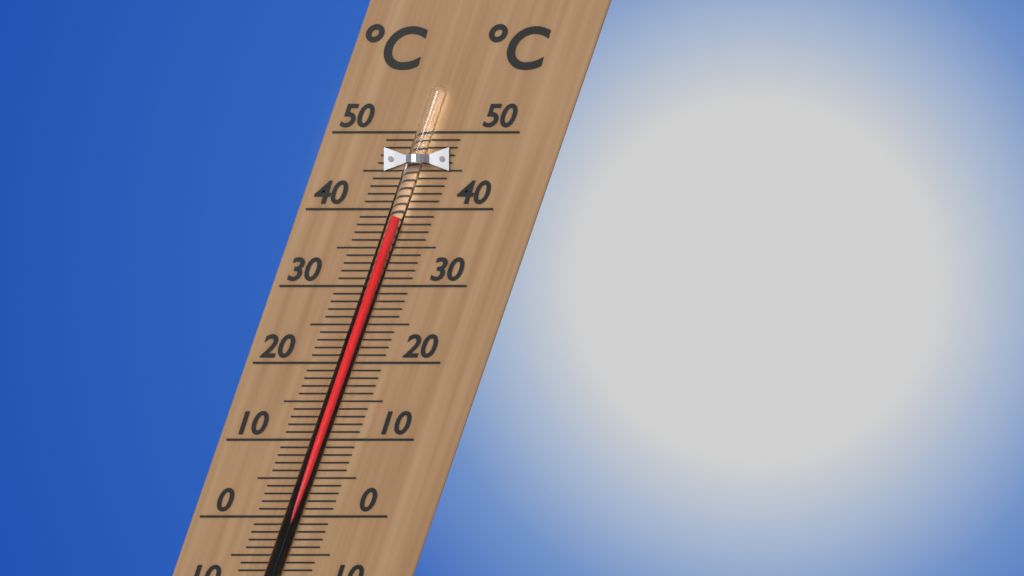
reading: 39 °C
